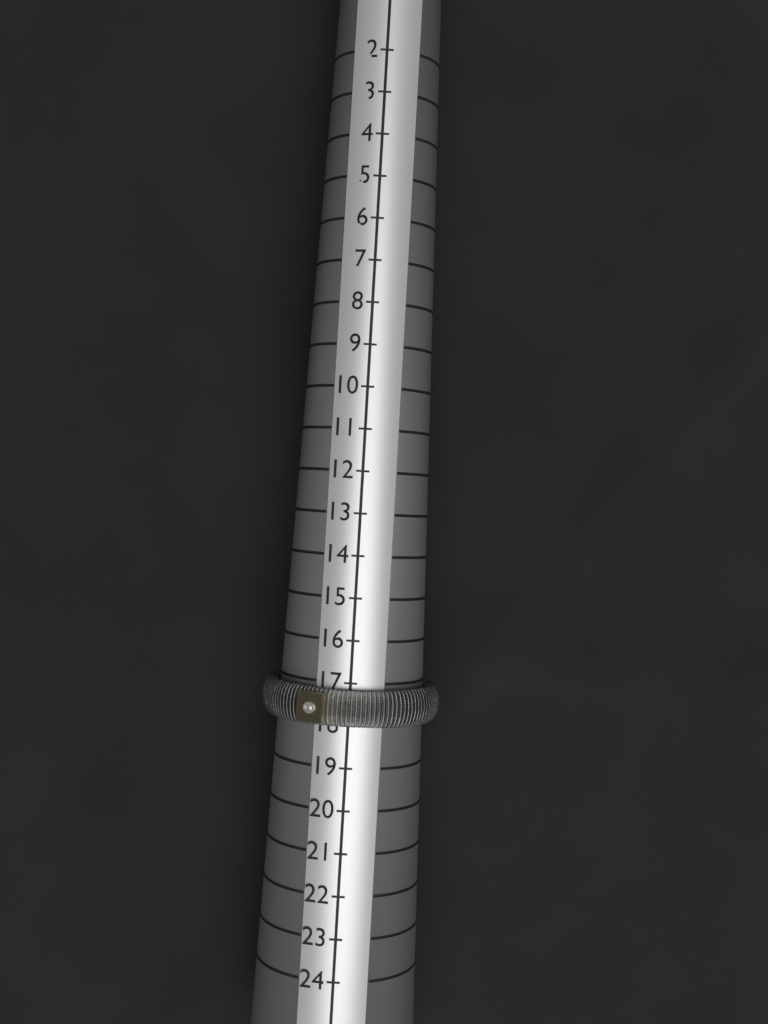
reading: 18 (no unit)
